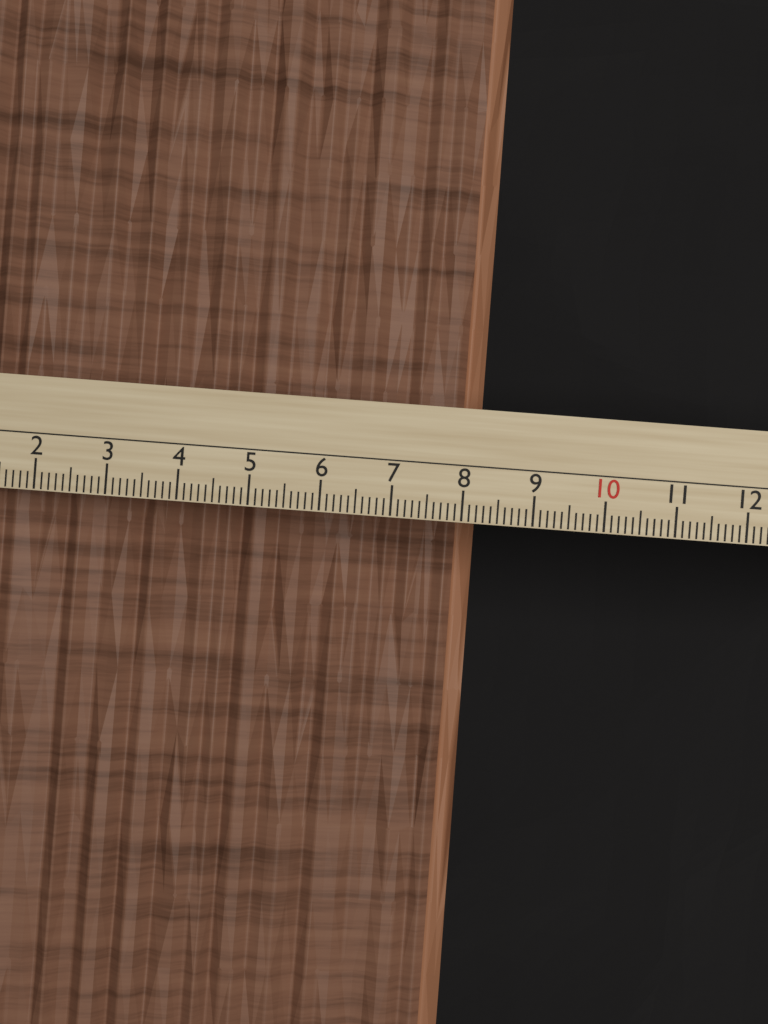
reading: 8.3 cm
